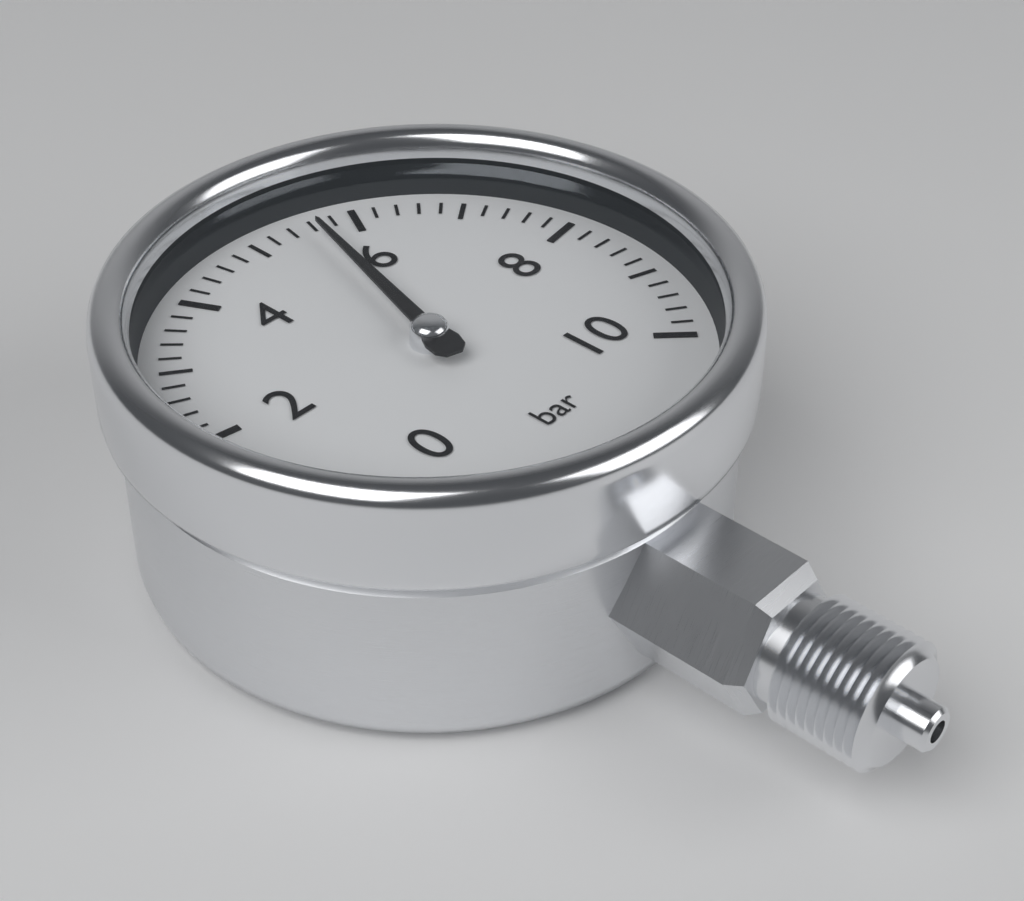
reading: 5.6 bar
